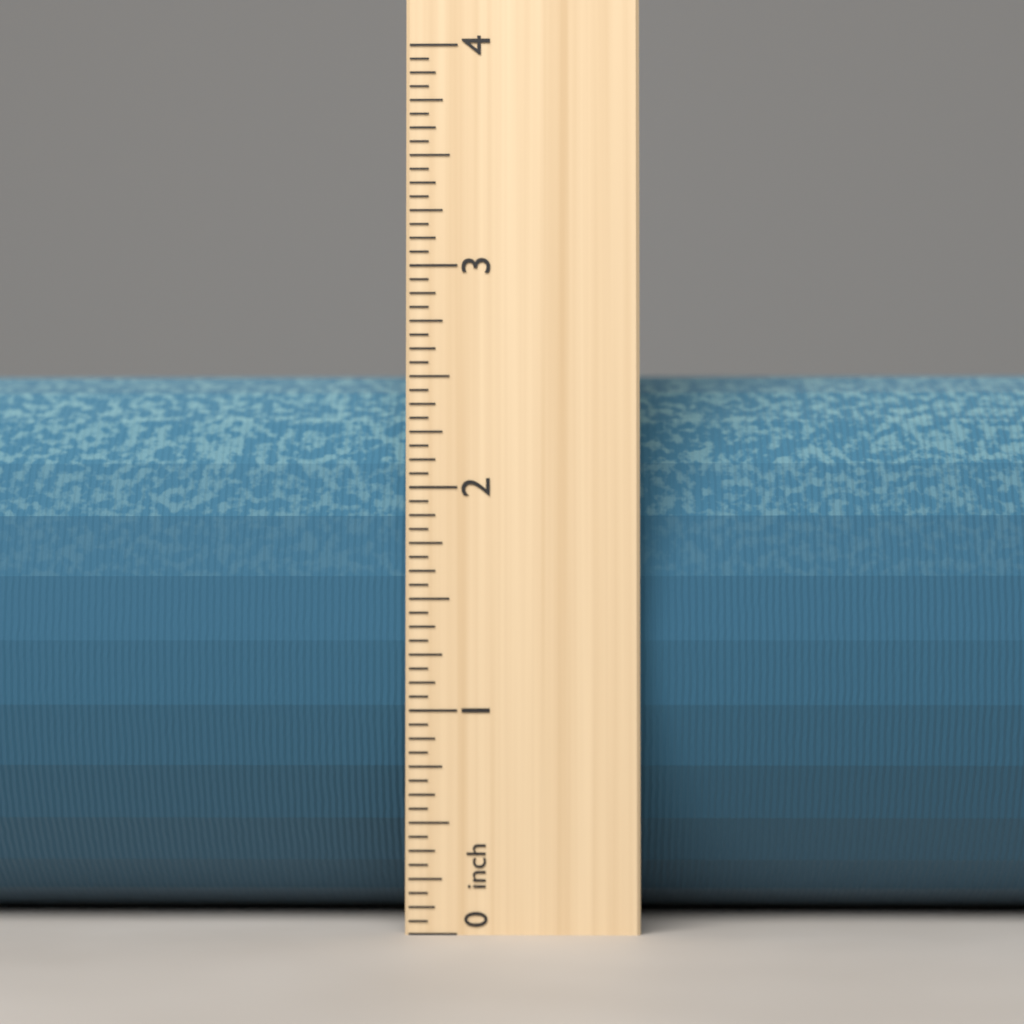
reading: 2.6250 inch
